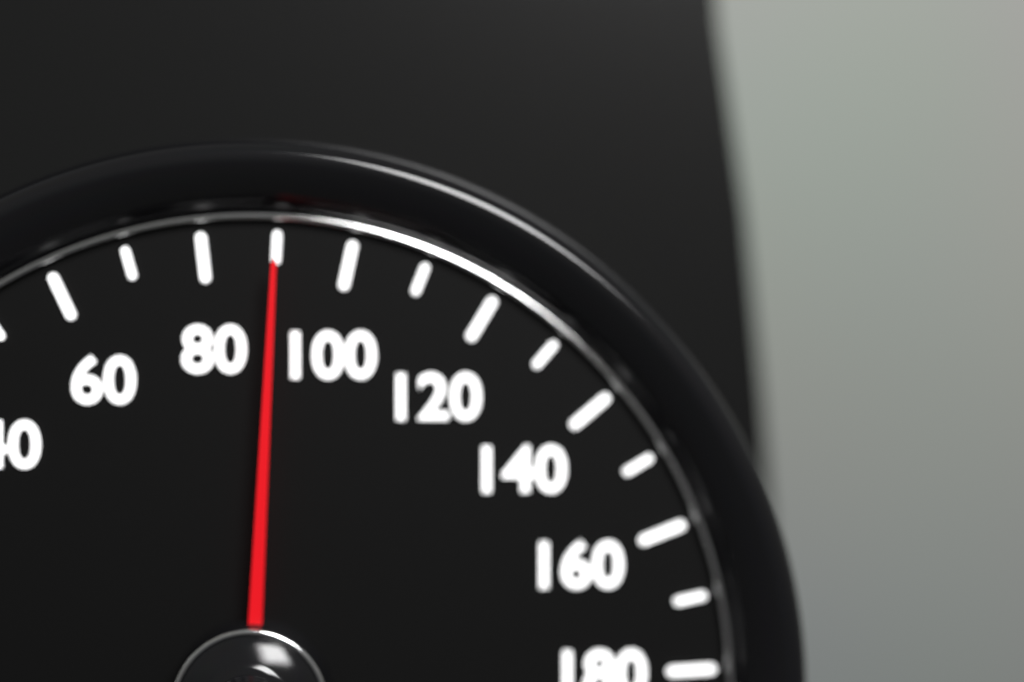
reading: 90 km/h
